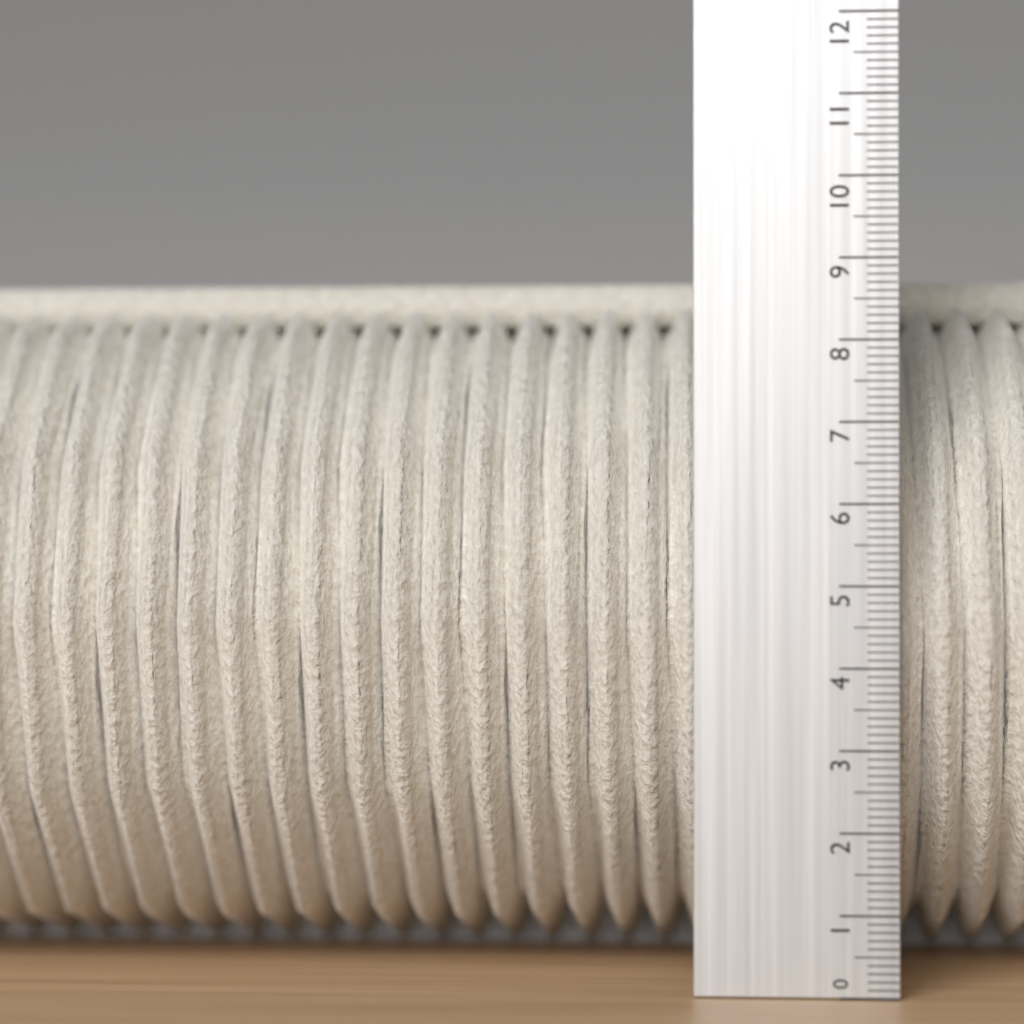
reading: 9.0 (no unit)
